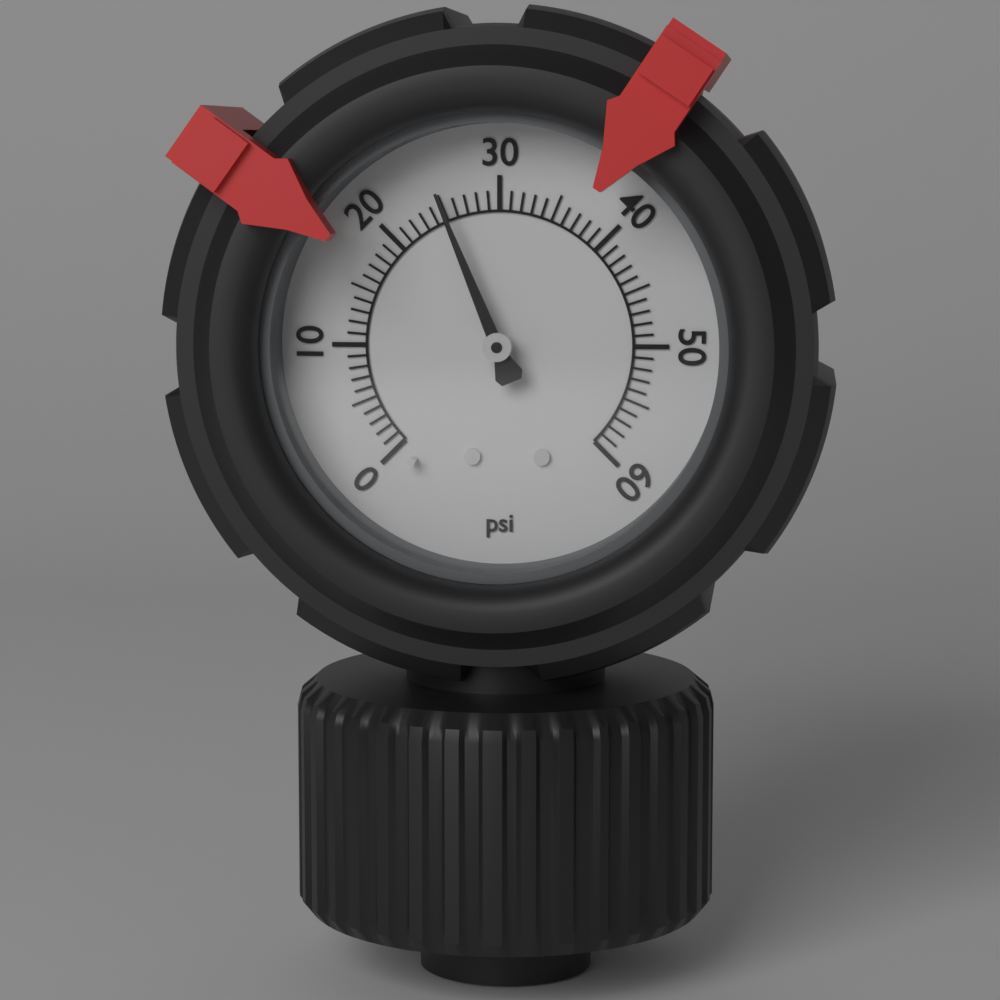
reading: 25 psi
